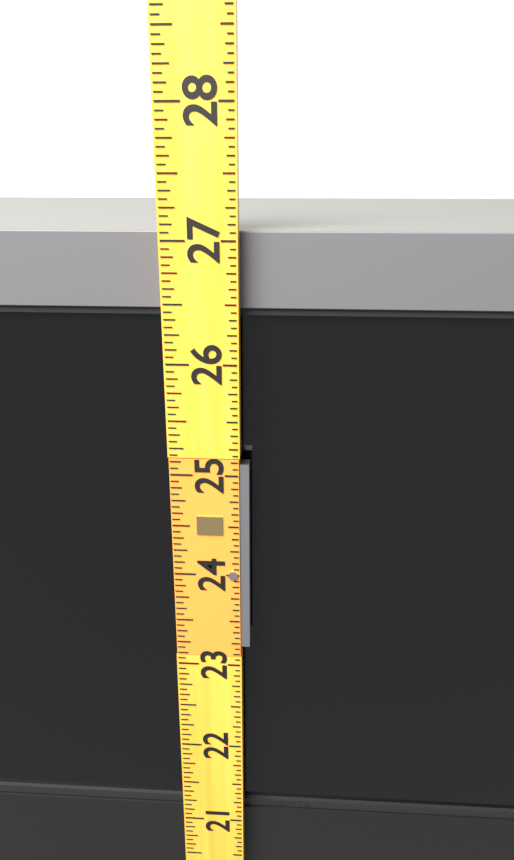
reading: 27.0625 (no unit)
